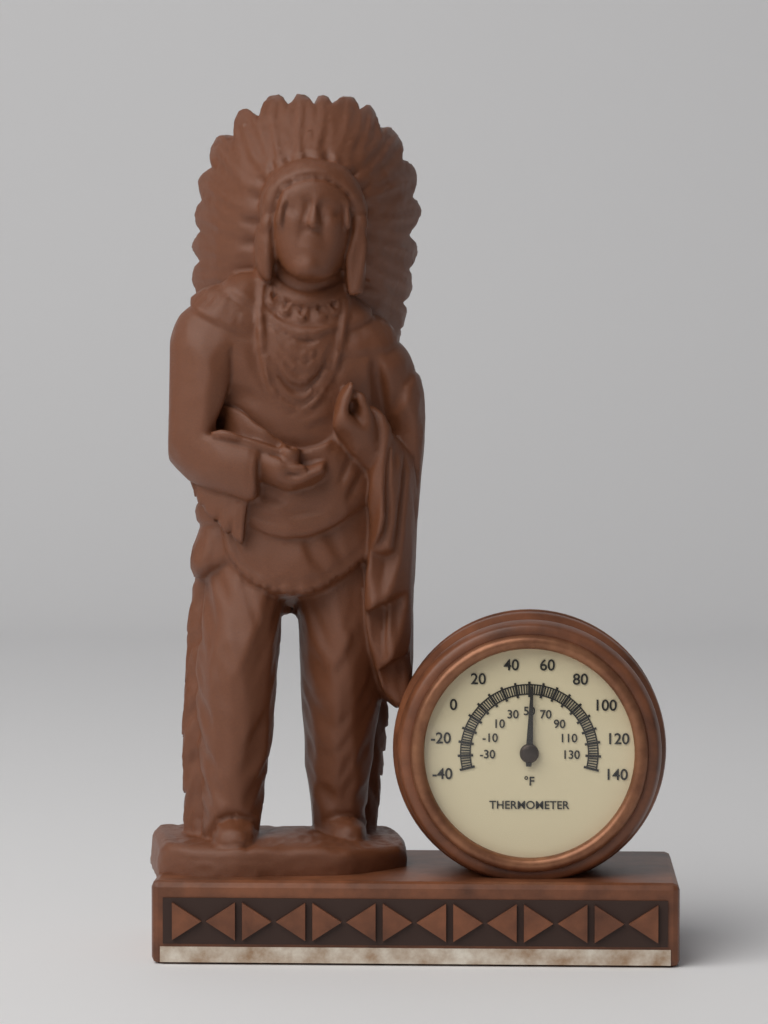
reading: 52 °F
